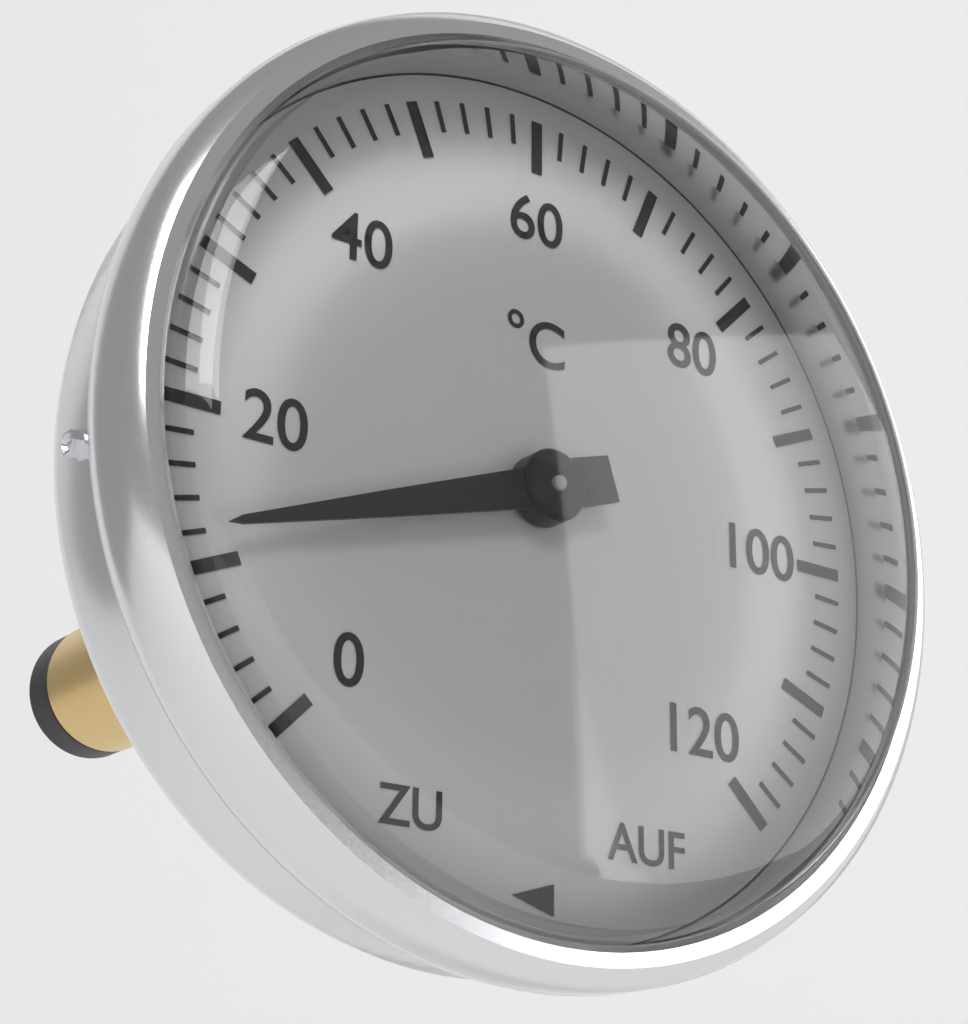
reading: 12 °C
